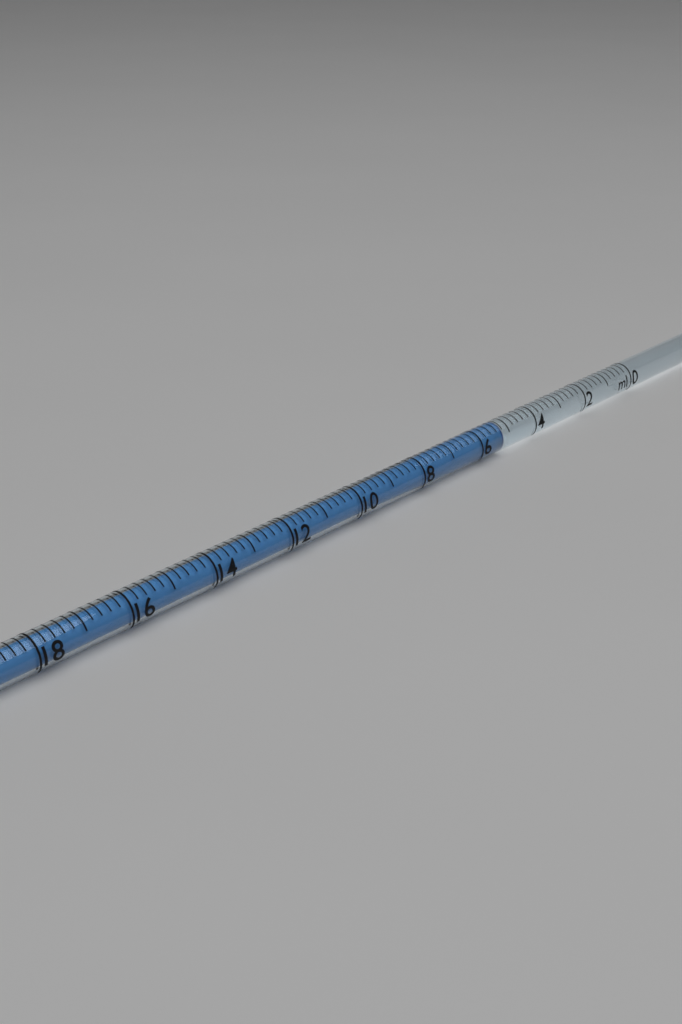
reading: 5.2 ml
